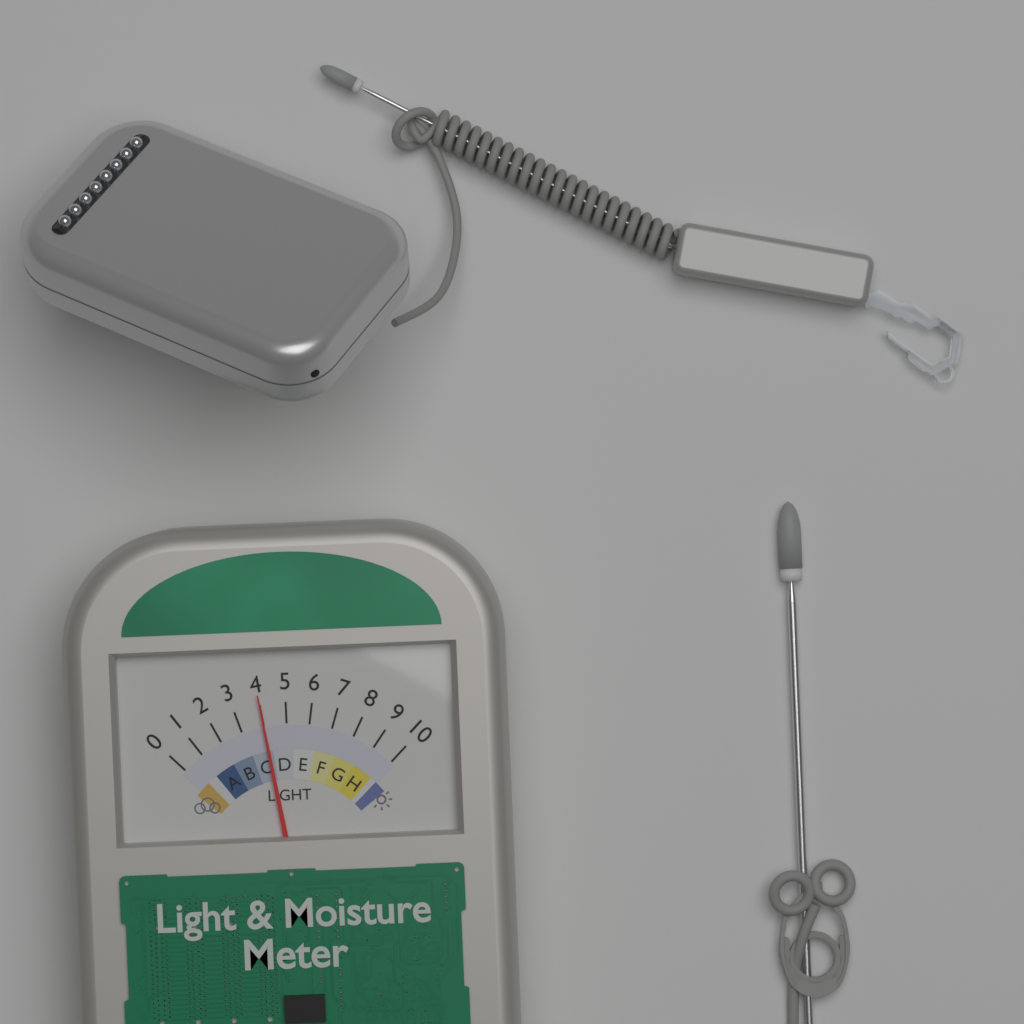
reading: 4 (no unit)
